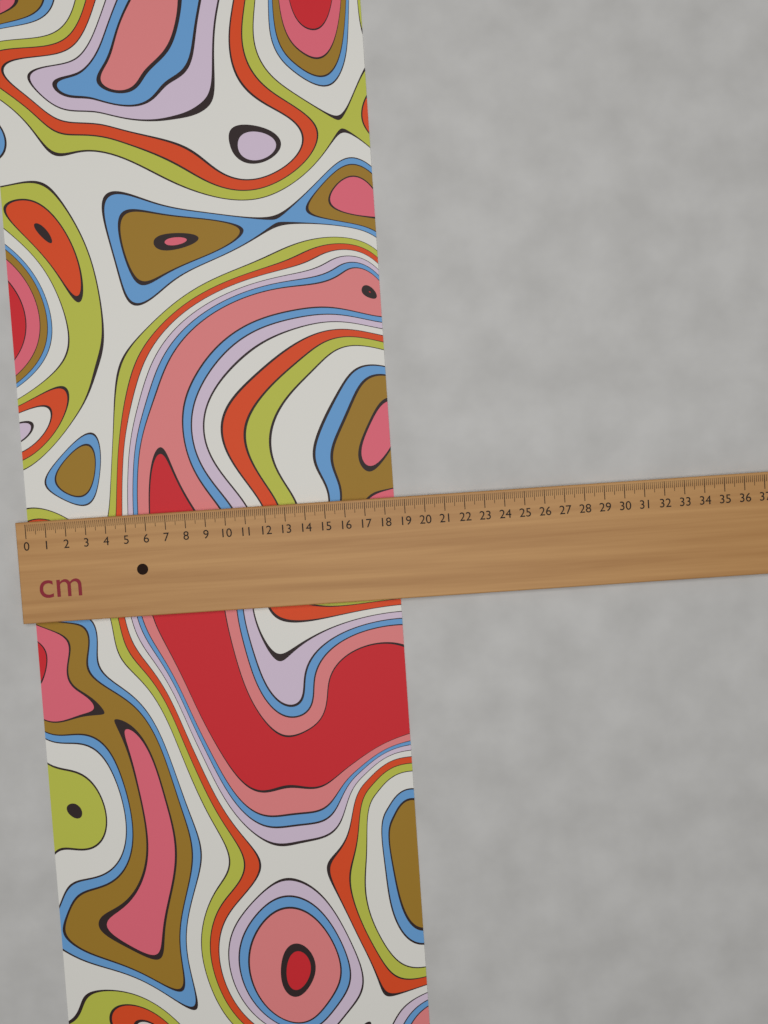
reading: 18.5 cm
